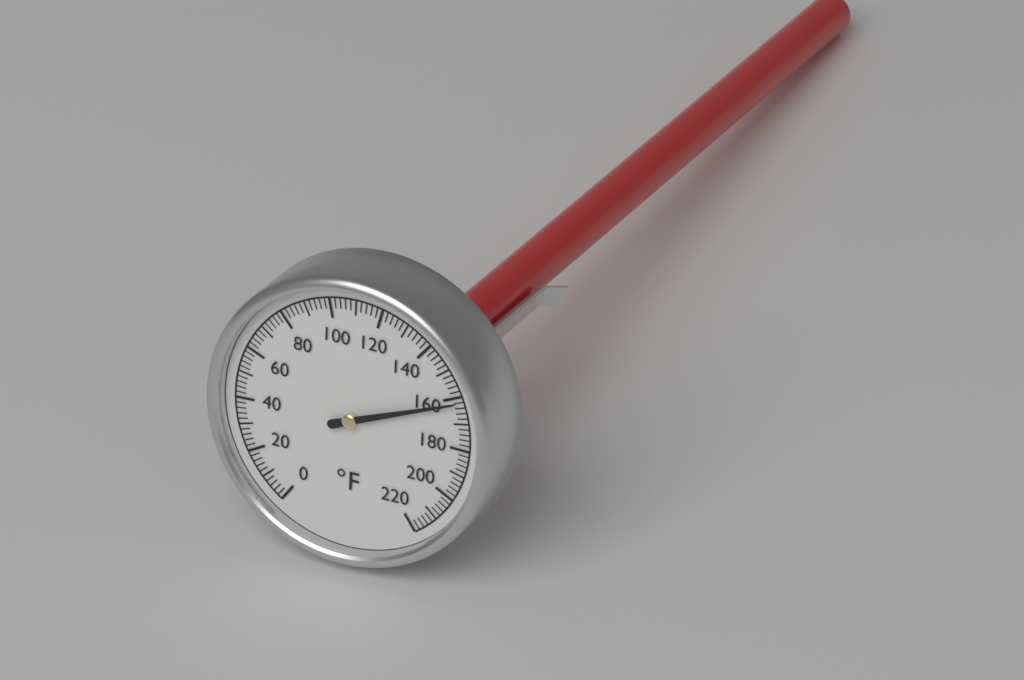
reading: 162 °F
